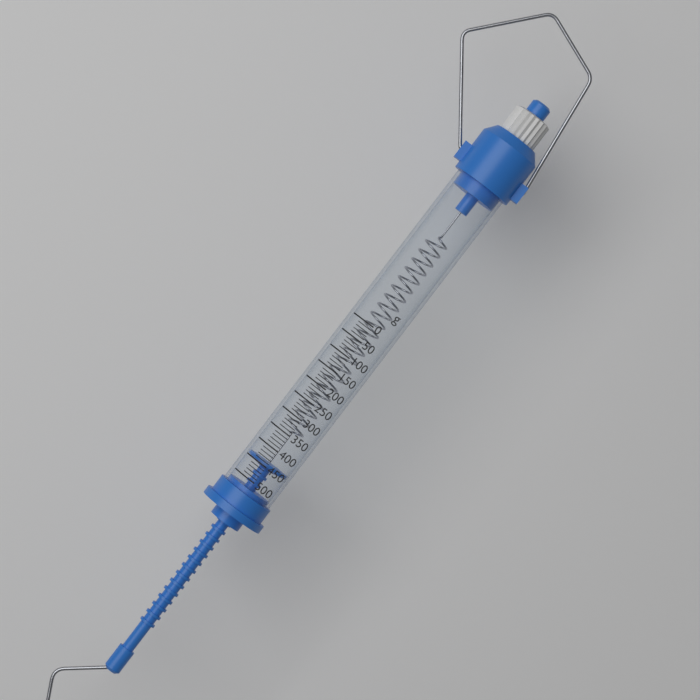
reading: 440 g
